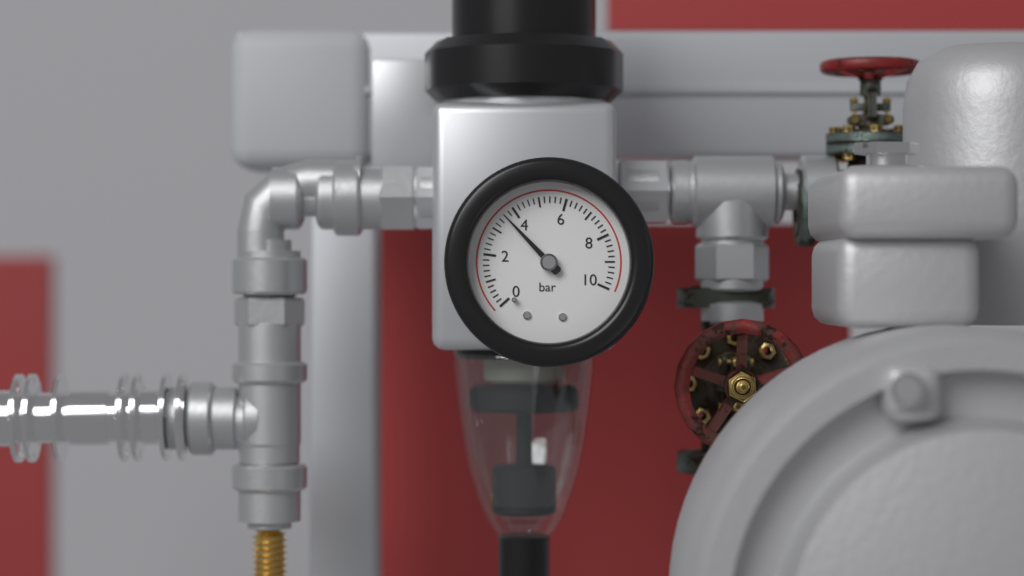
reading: 3.6 bar
